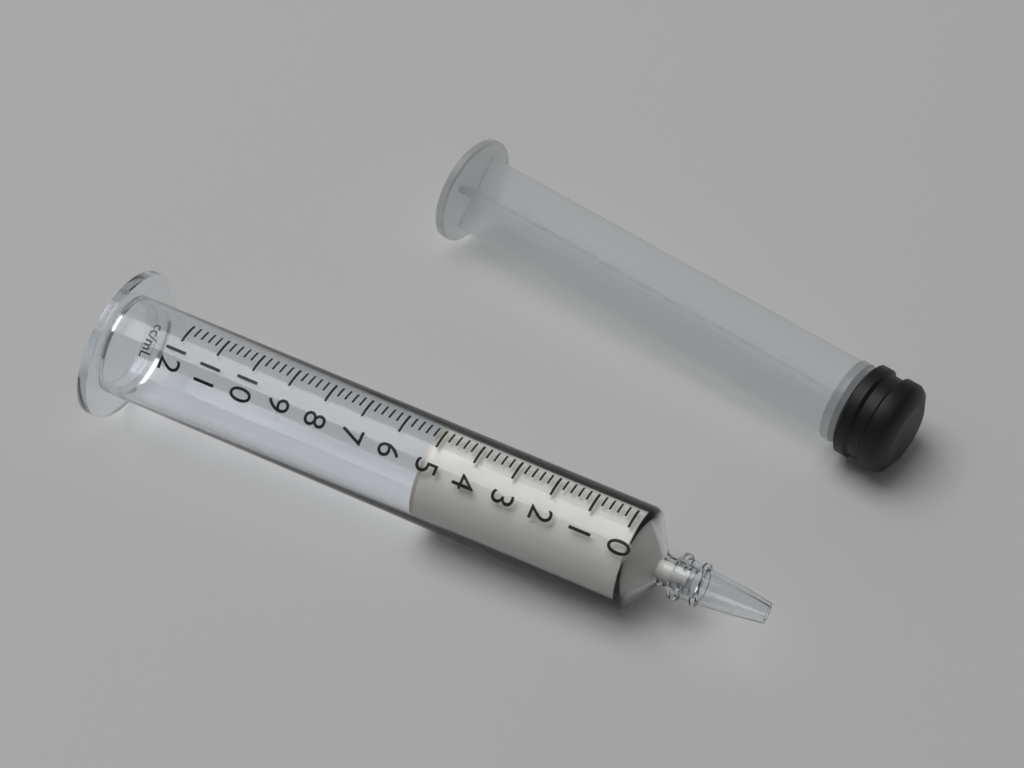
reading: 5.2 ml
